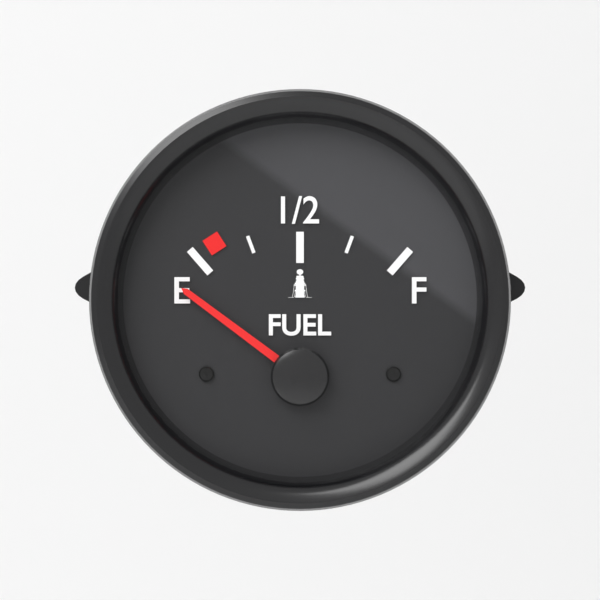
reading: -0.15 (no unit)
